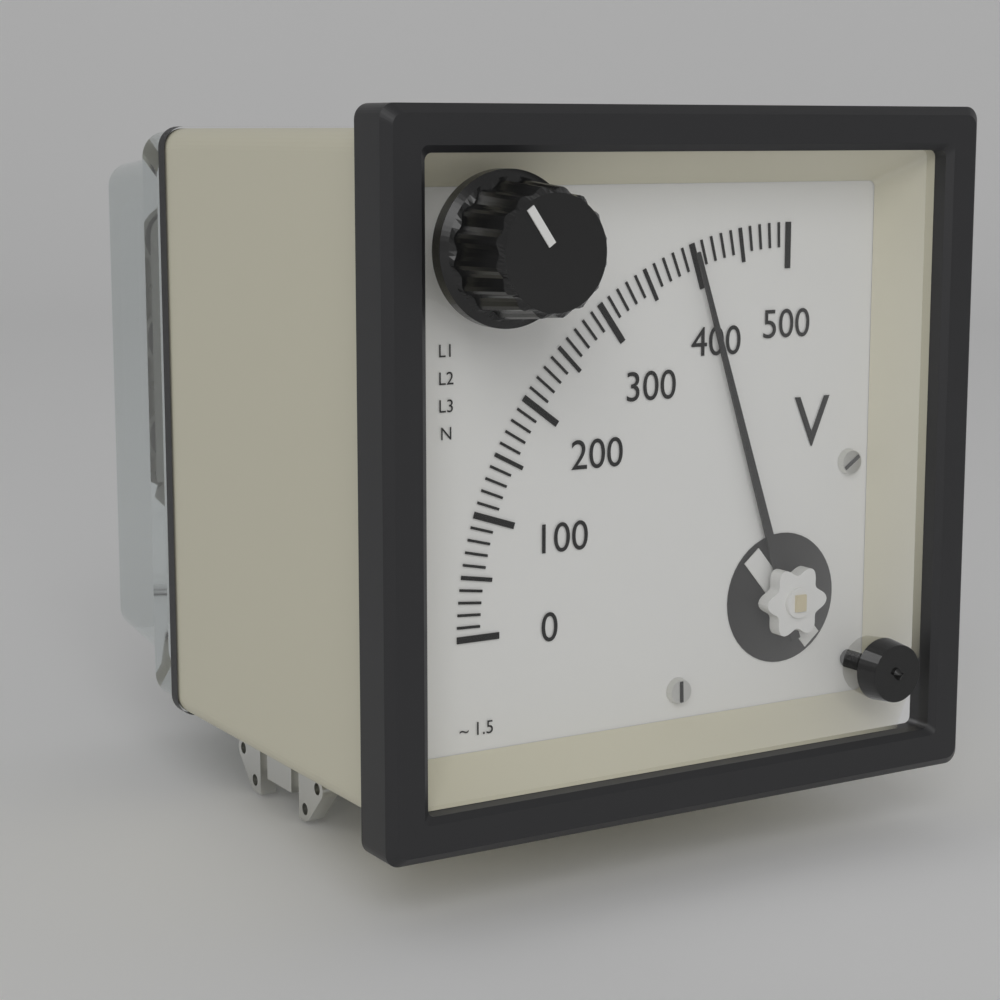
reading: 400 V
